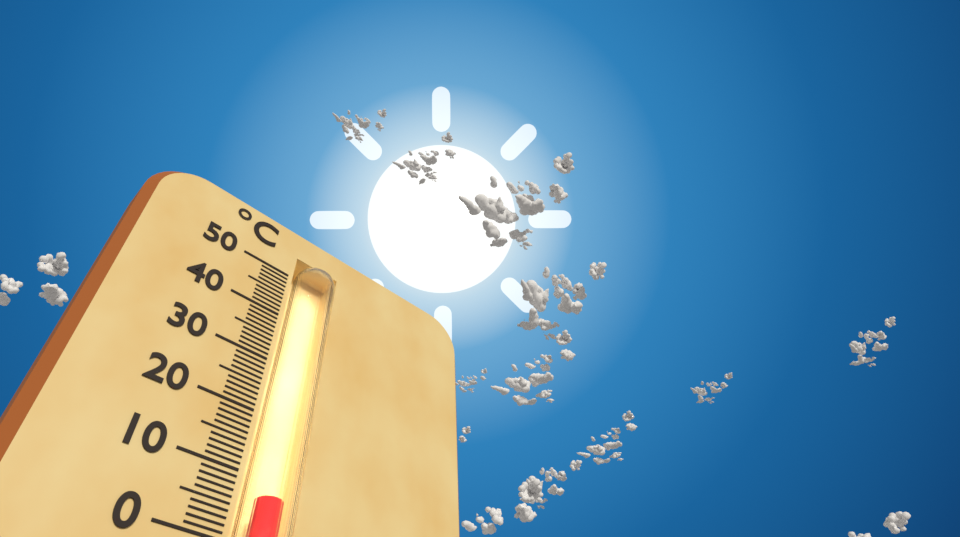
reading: 7 °C
